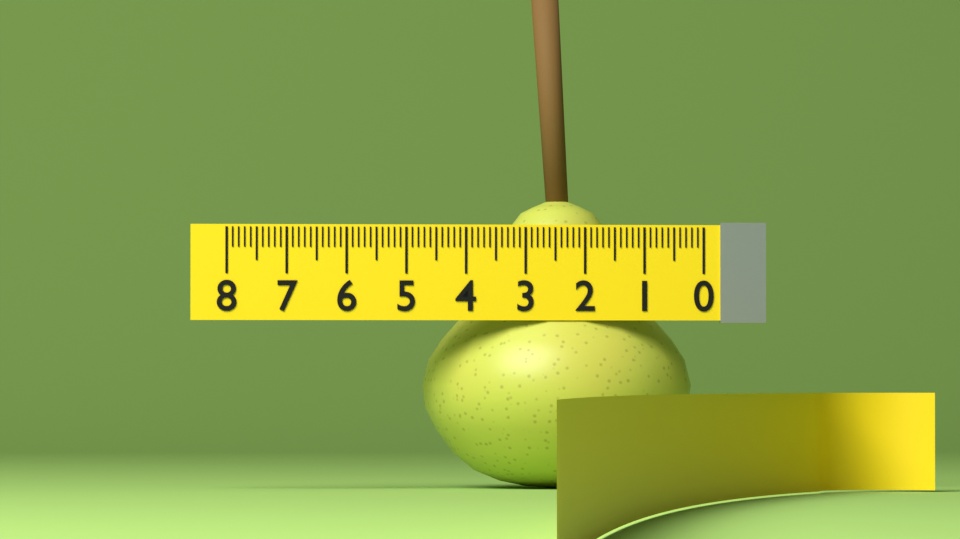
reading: 4.6 (no unit)
